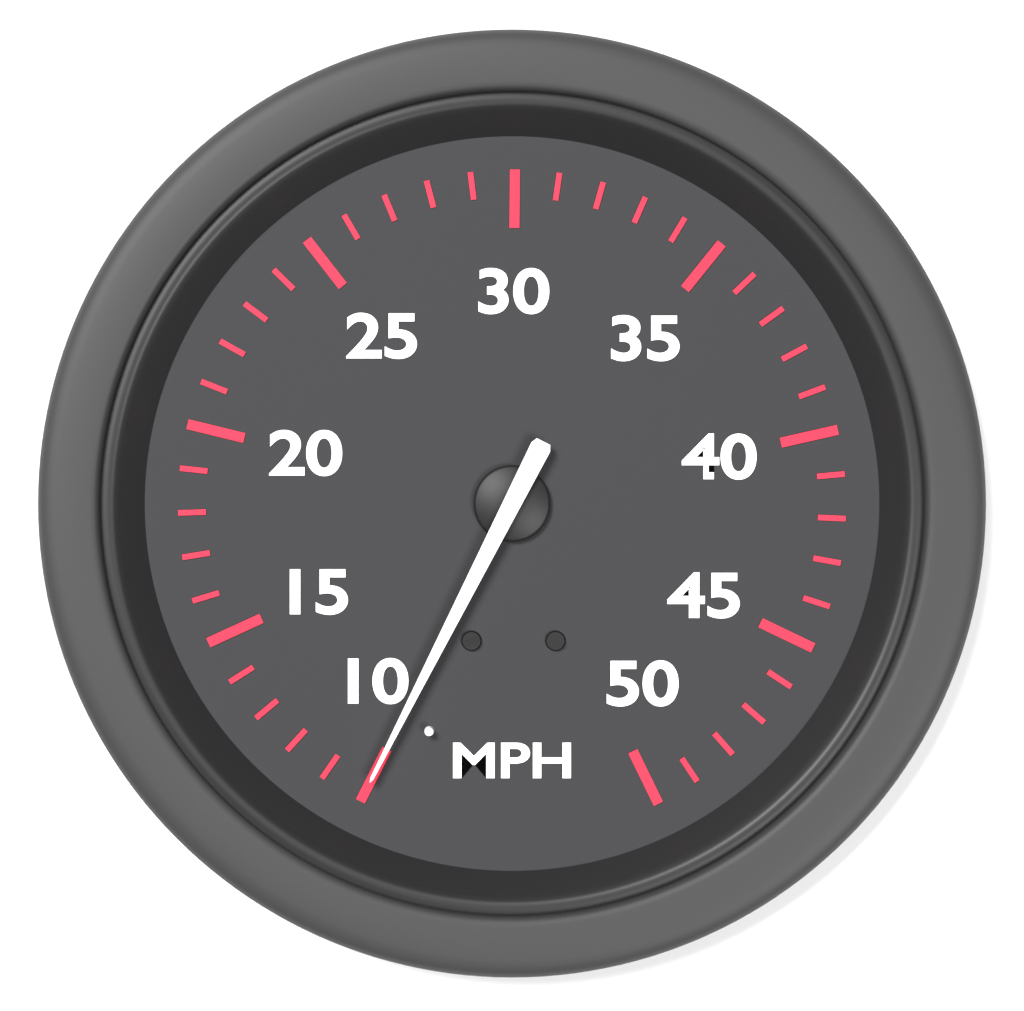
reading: 10 MPH
